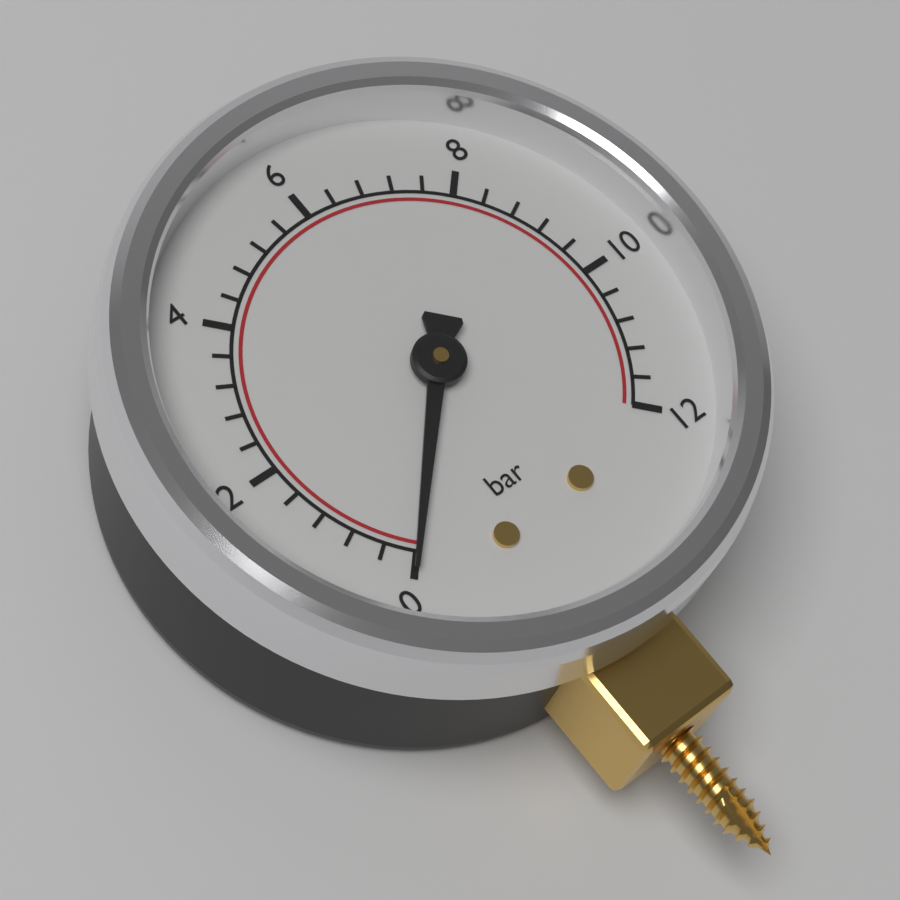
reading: 0.0 bar
